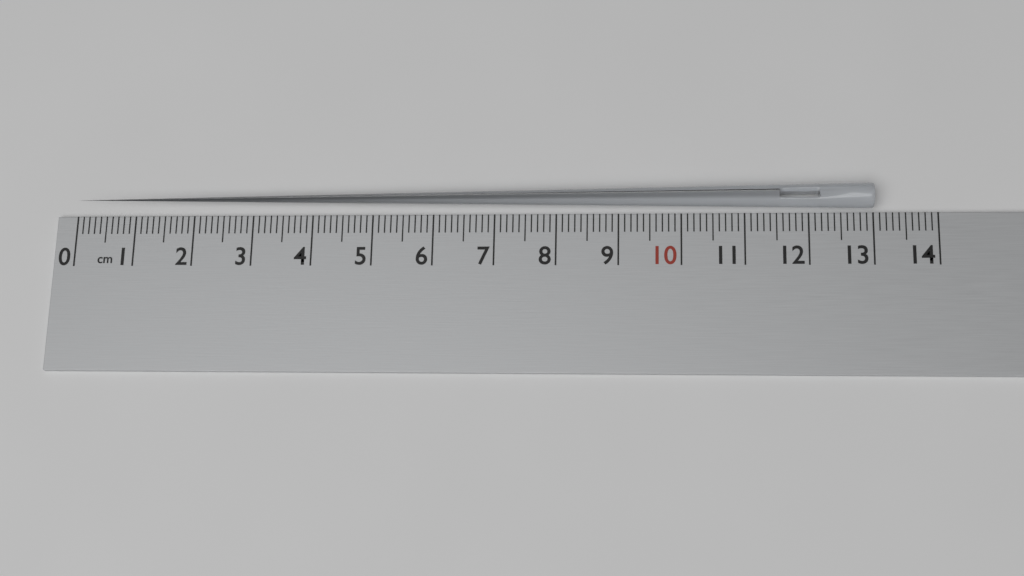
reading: 13.0 cm
